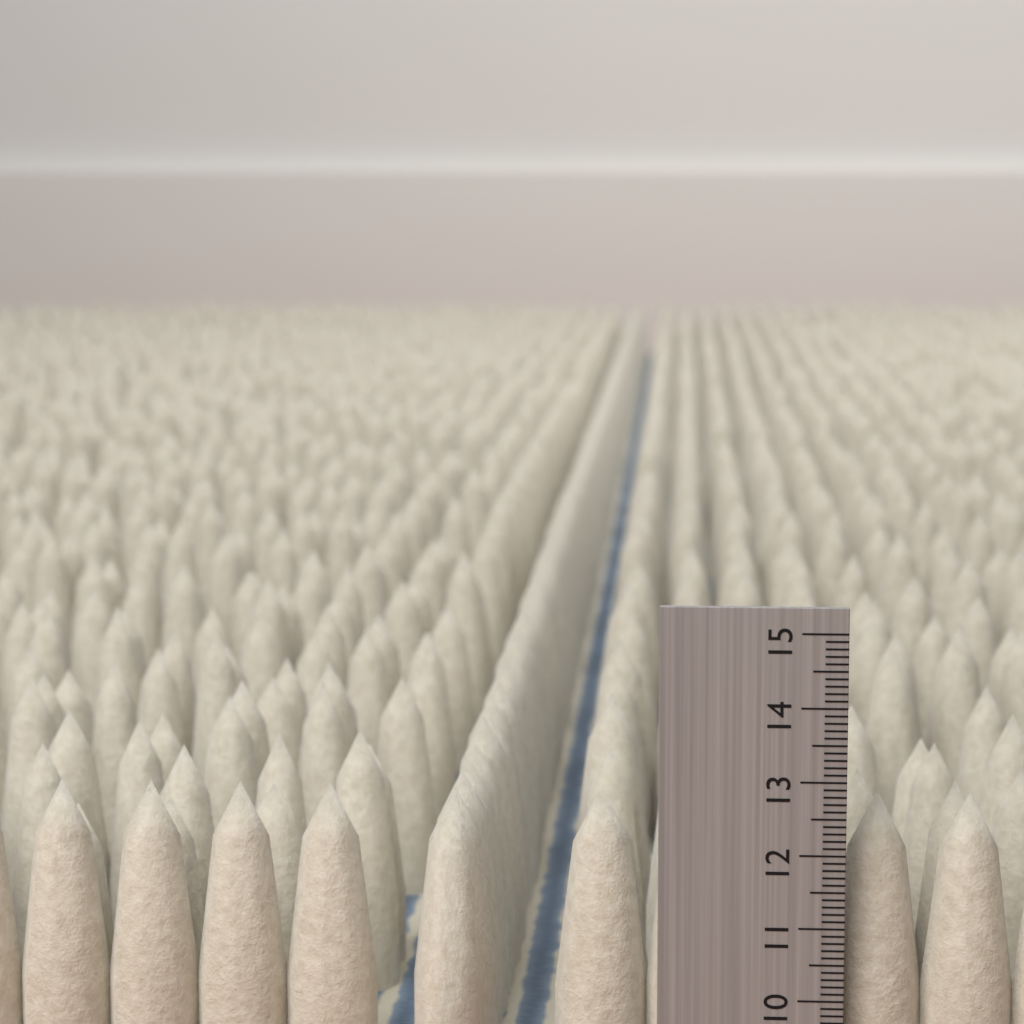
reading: 12.7 (no unit)
